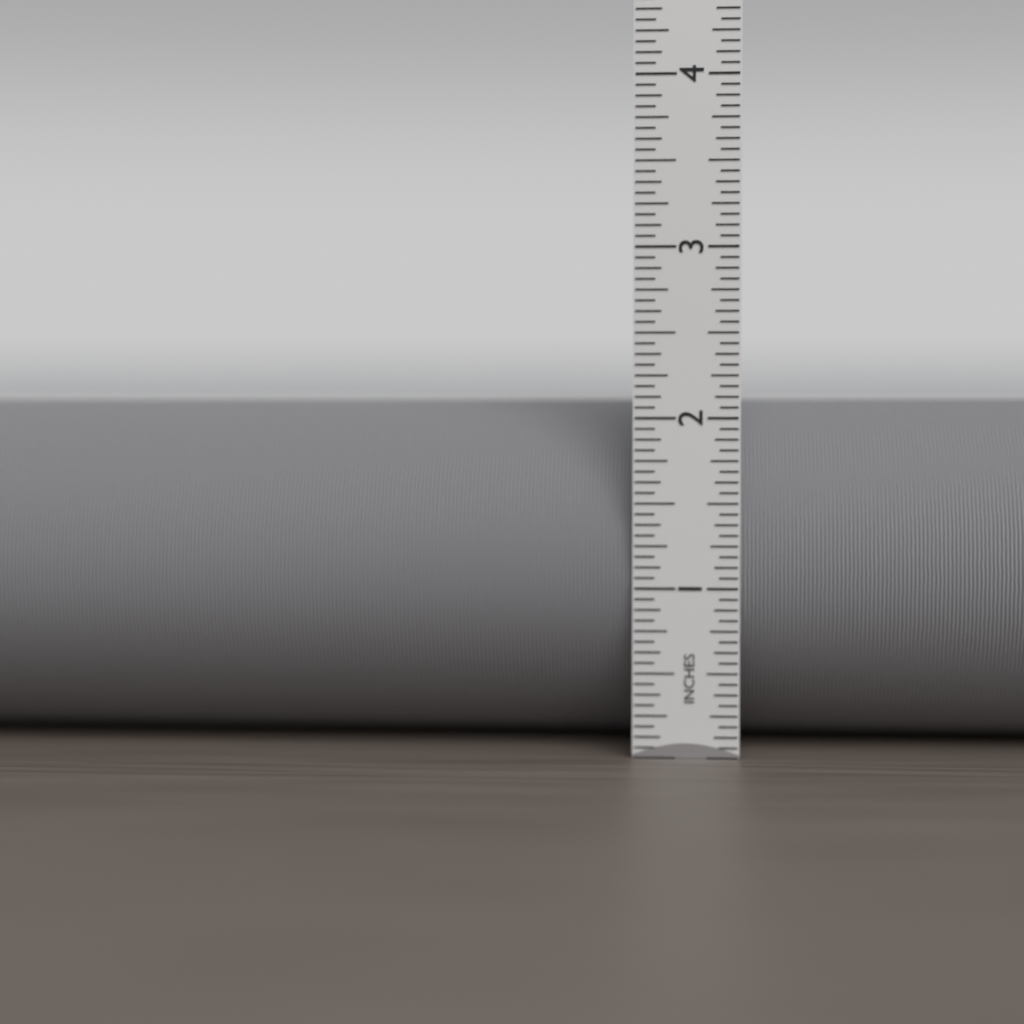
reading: 2.1250 in
